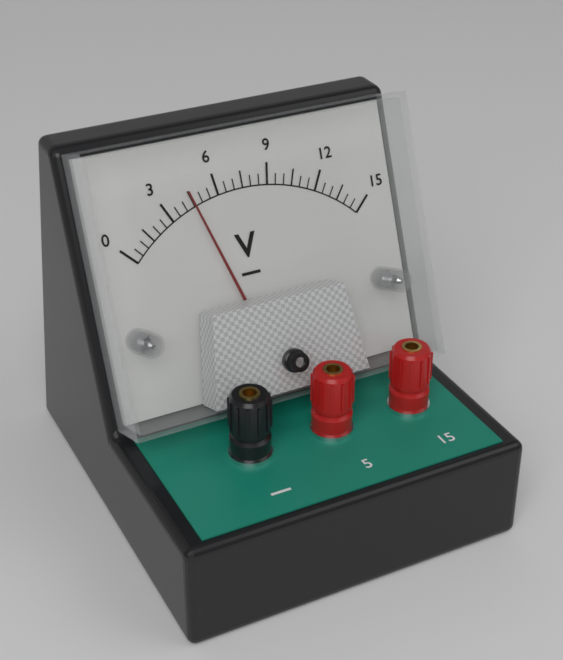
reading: 4.5 V
